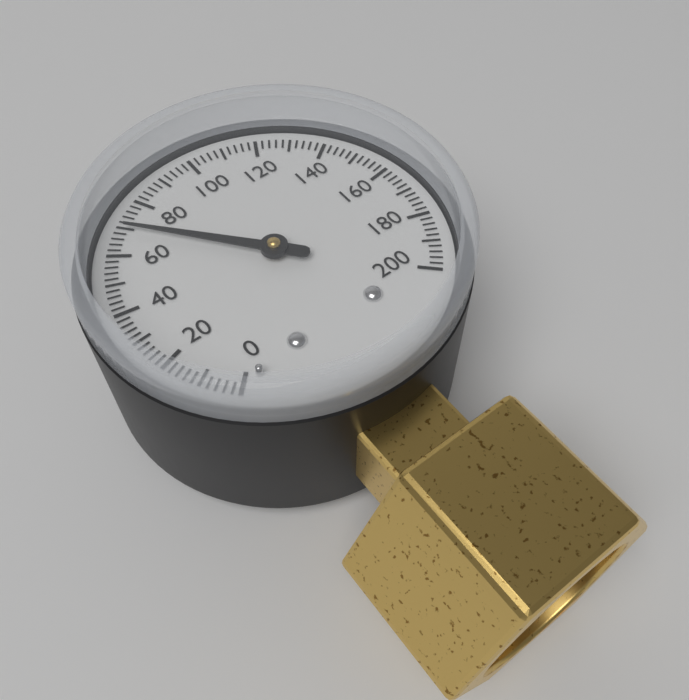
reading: 70 (no unit)
